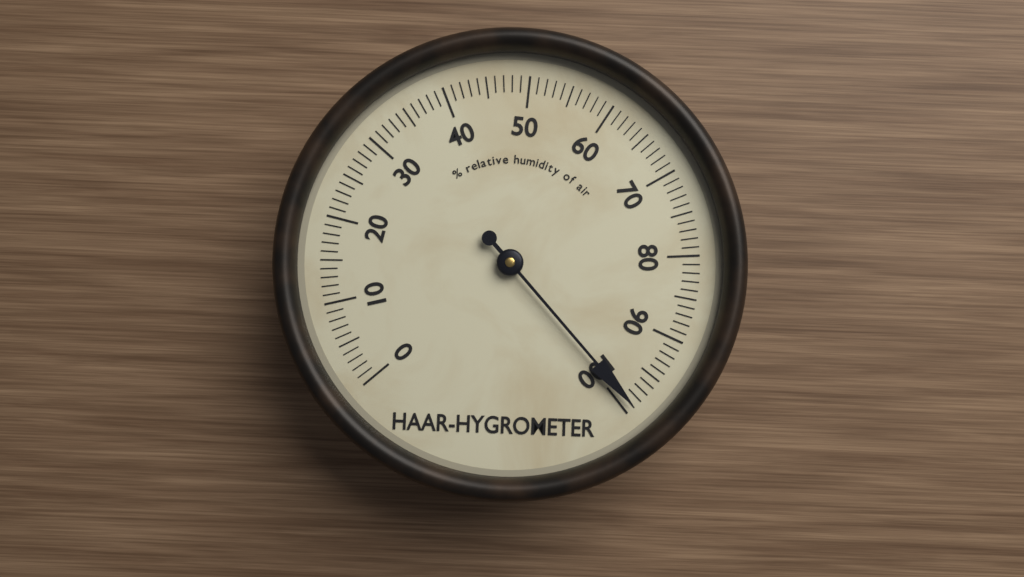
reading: 99 %
